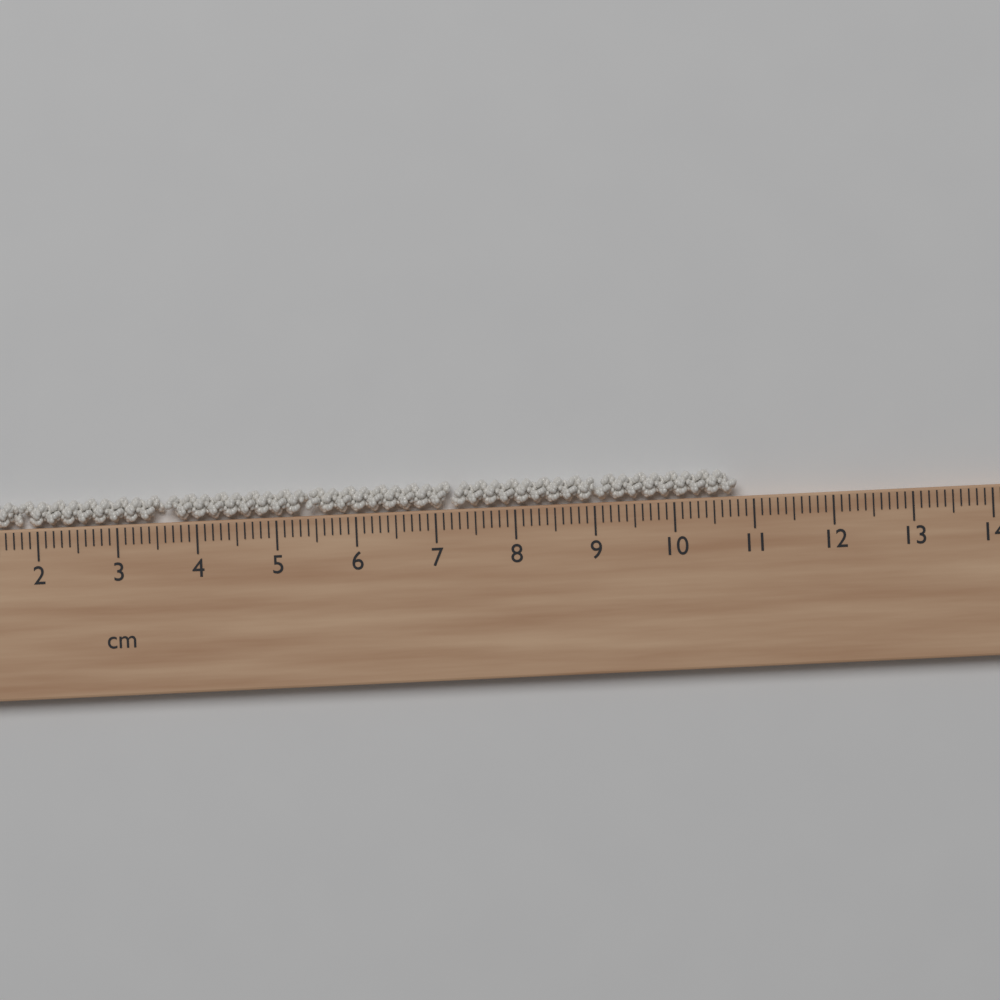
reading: 10.8 cm
